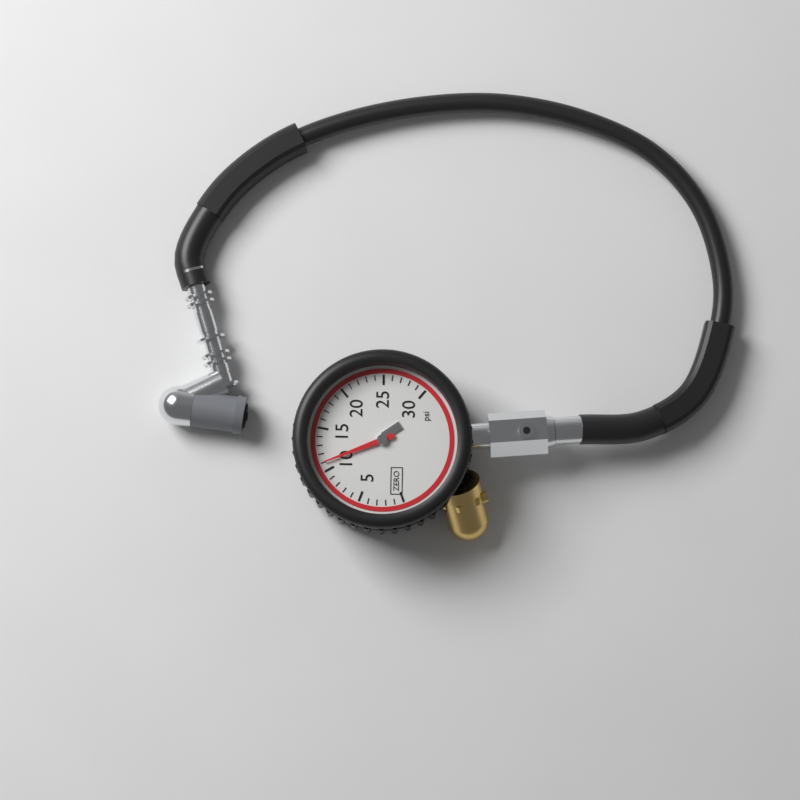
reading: 11 psi
